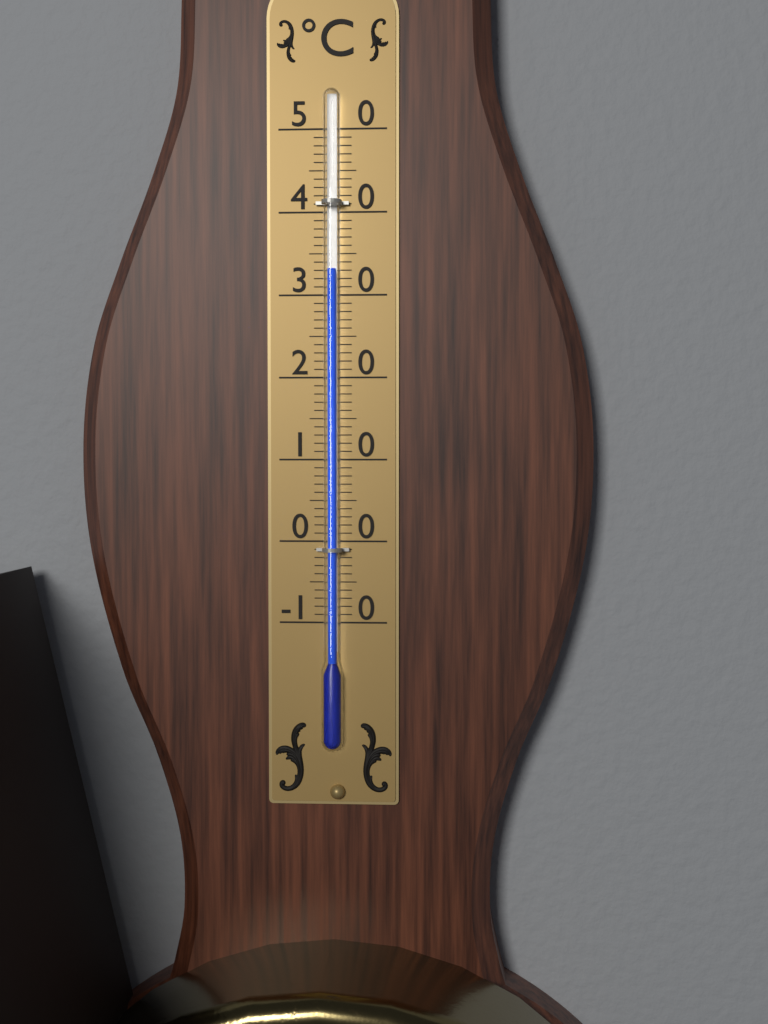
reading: 33 °C
